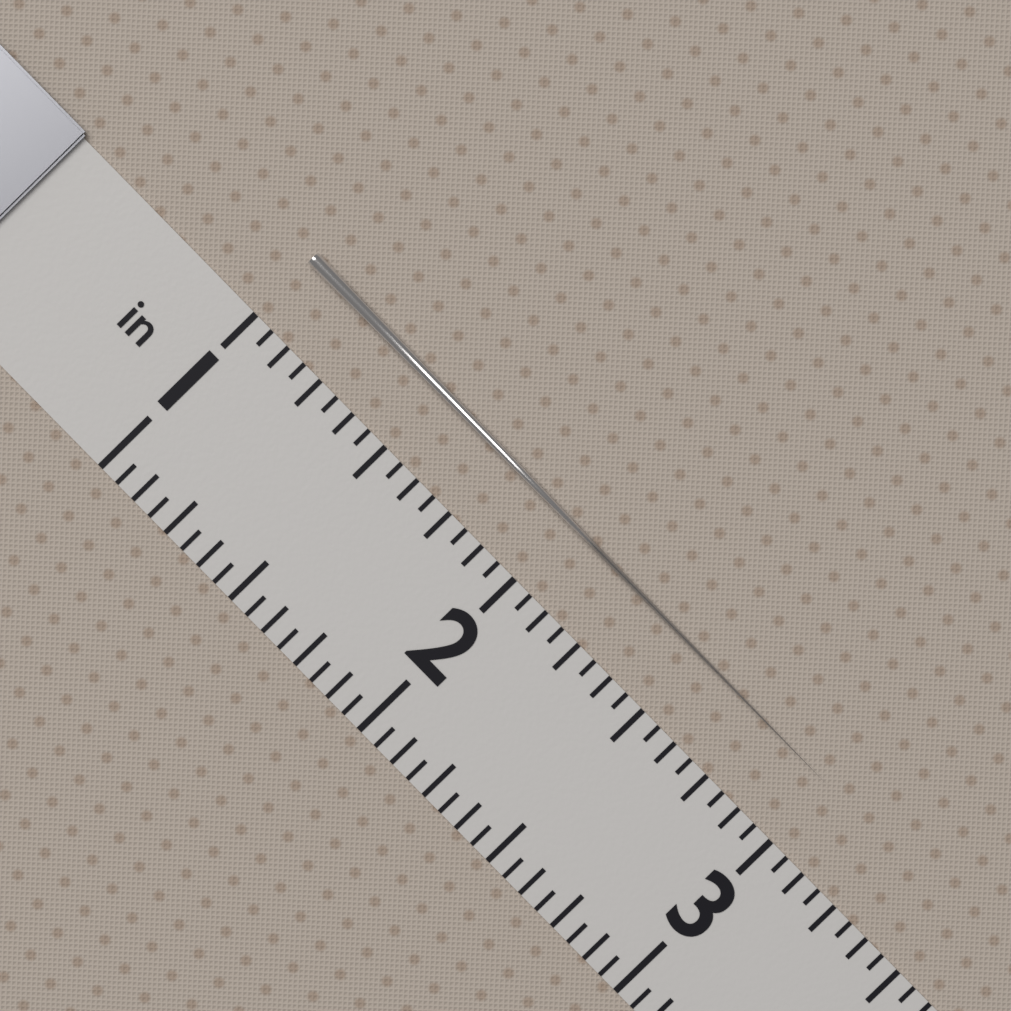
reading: 3.0000 in
